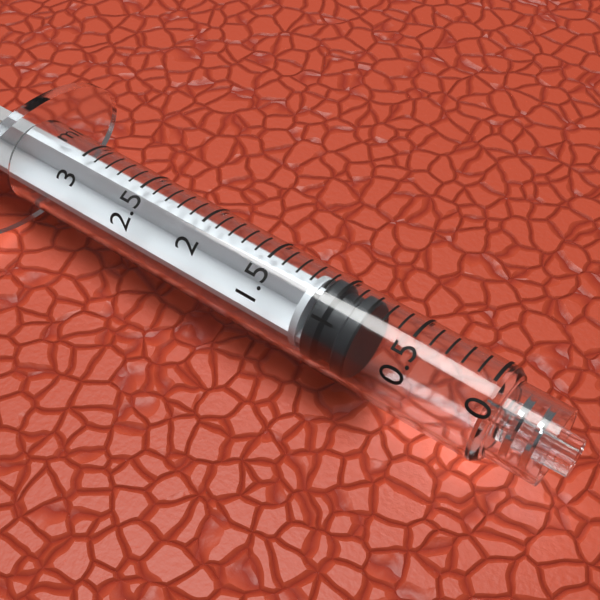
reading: 0.8 ml
